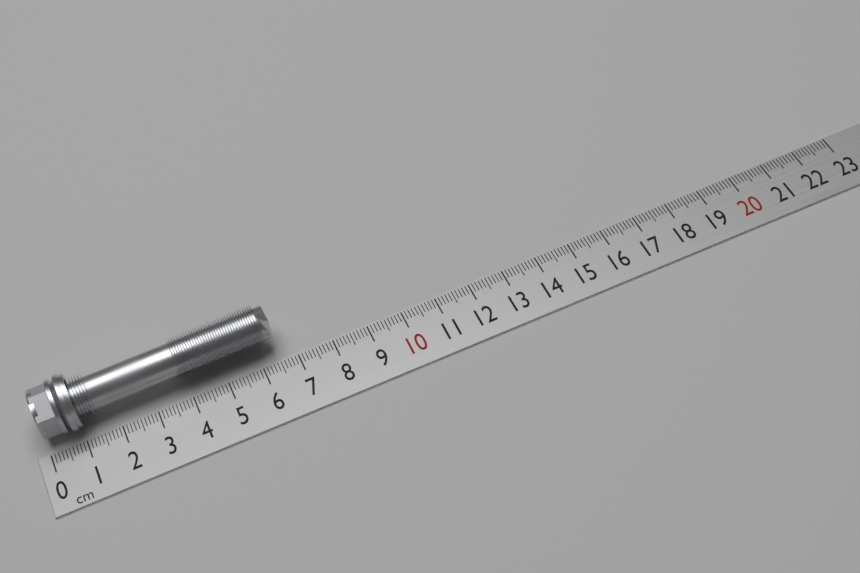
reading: 6.6 cm
